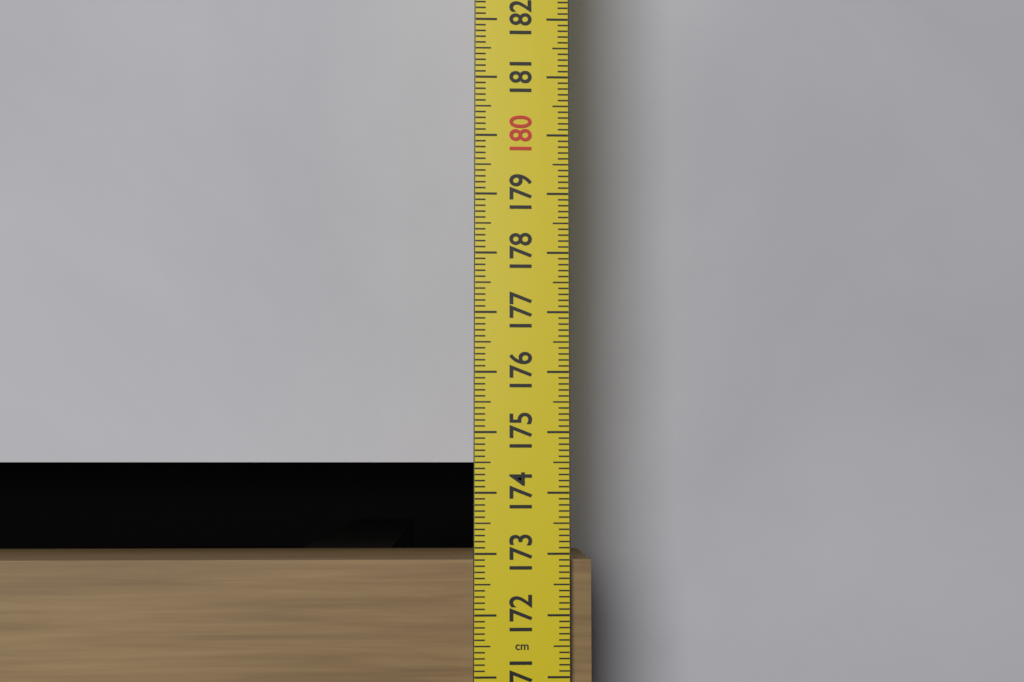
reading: 172.9 cm
